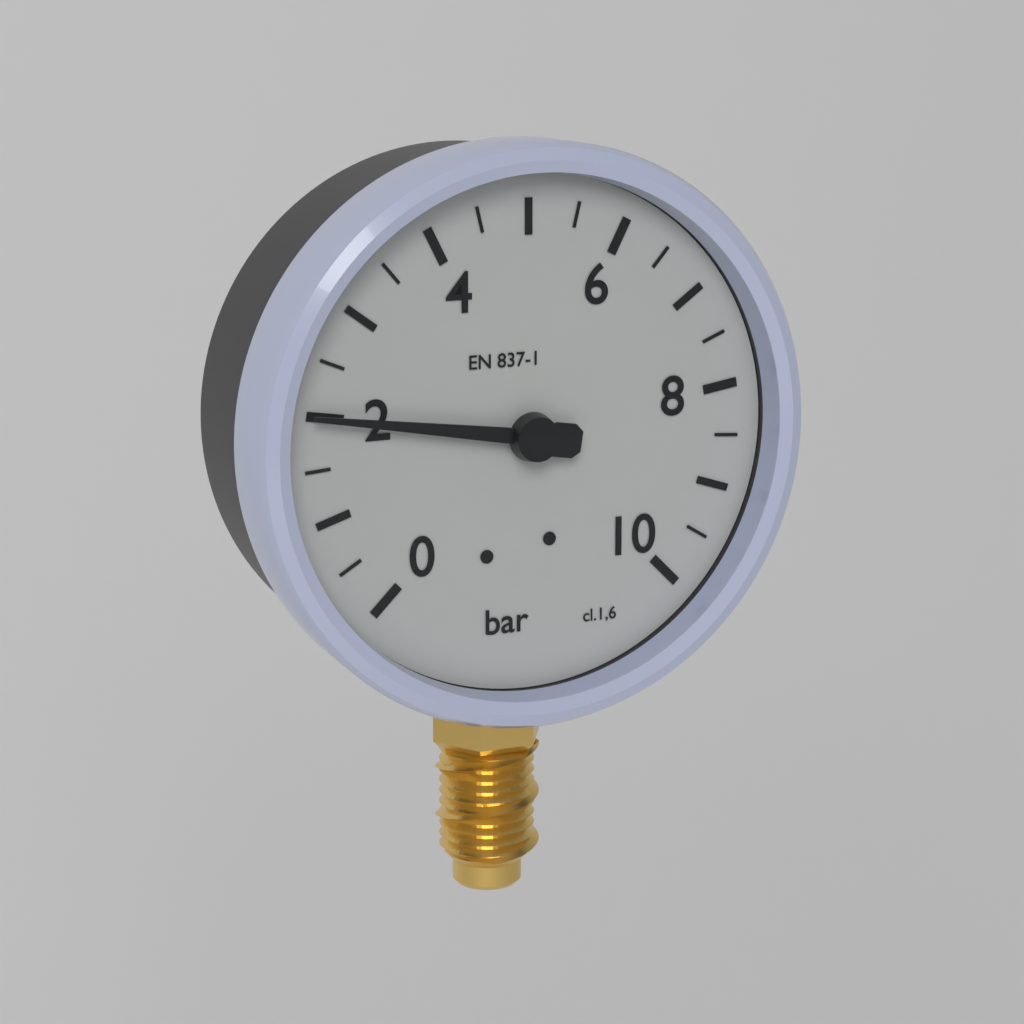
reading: 2.0 bar
